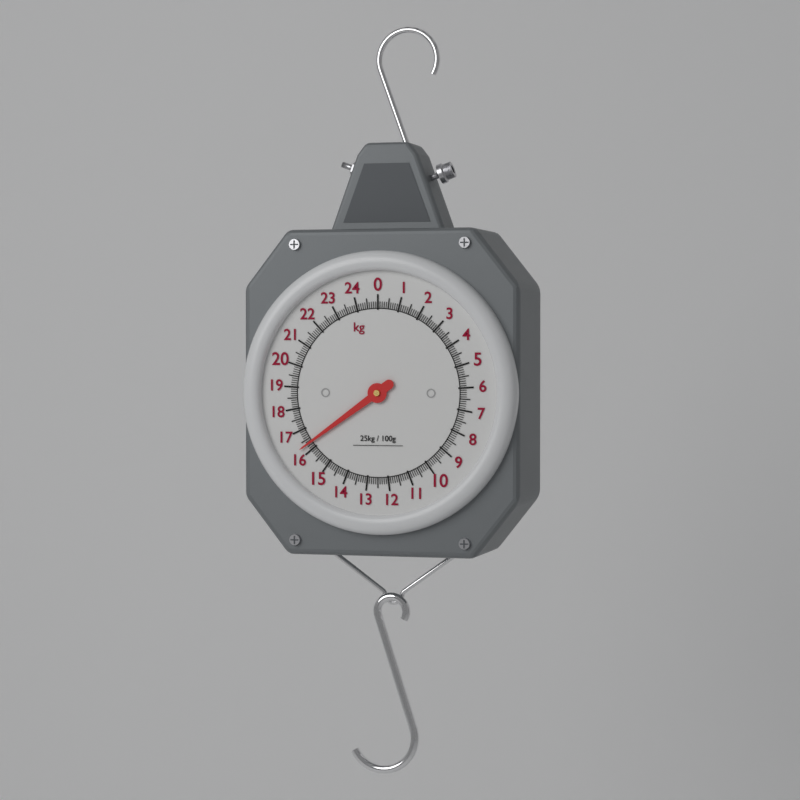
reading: 16.3 kg
